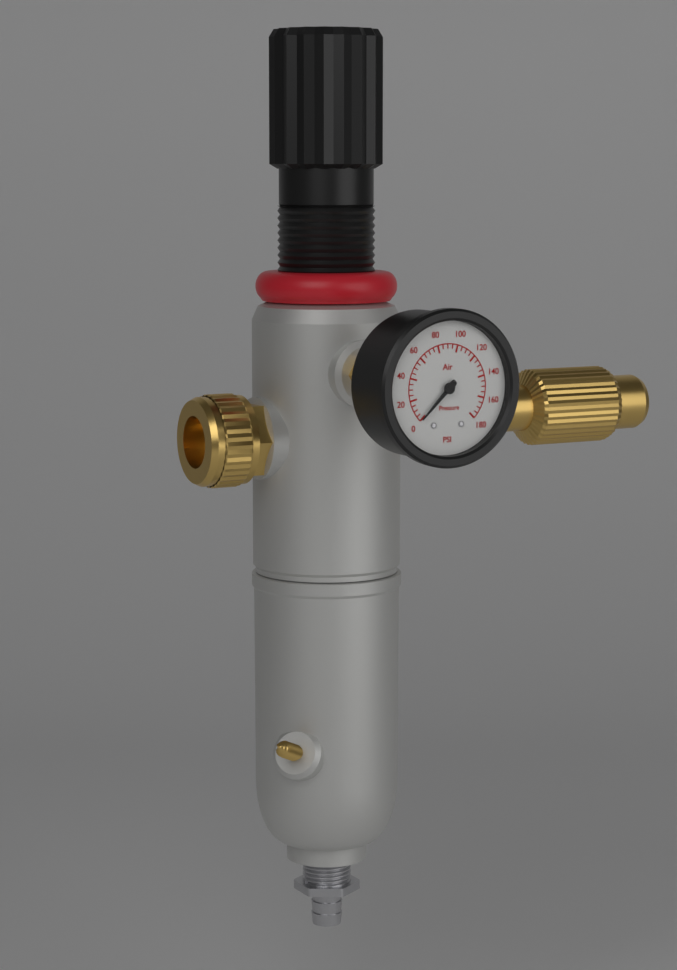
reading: 0 psi
